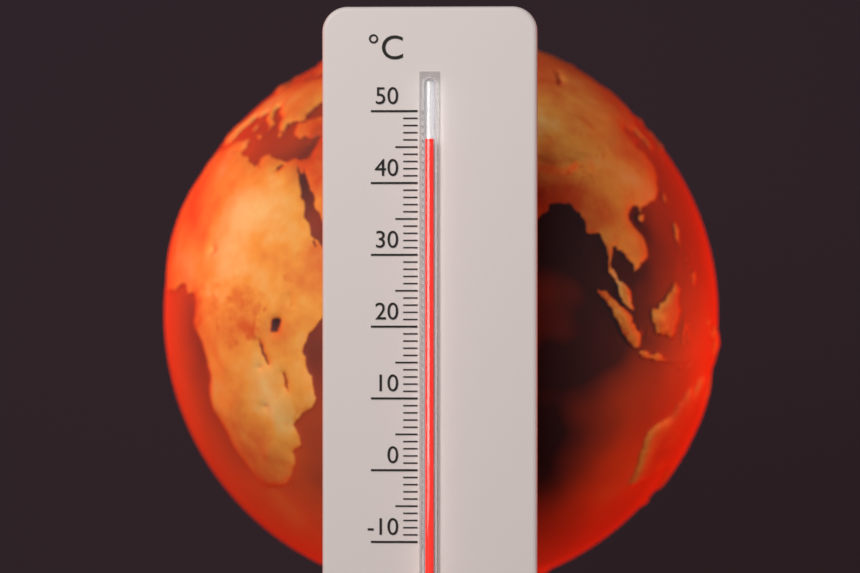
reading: 46 °C
